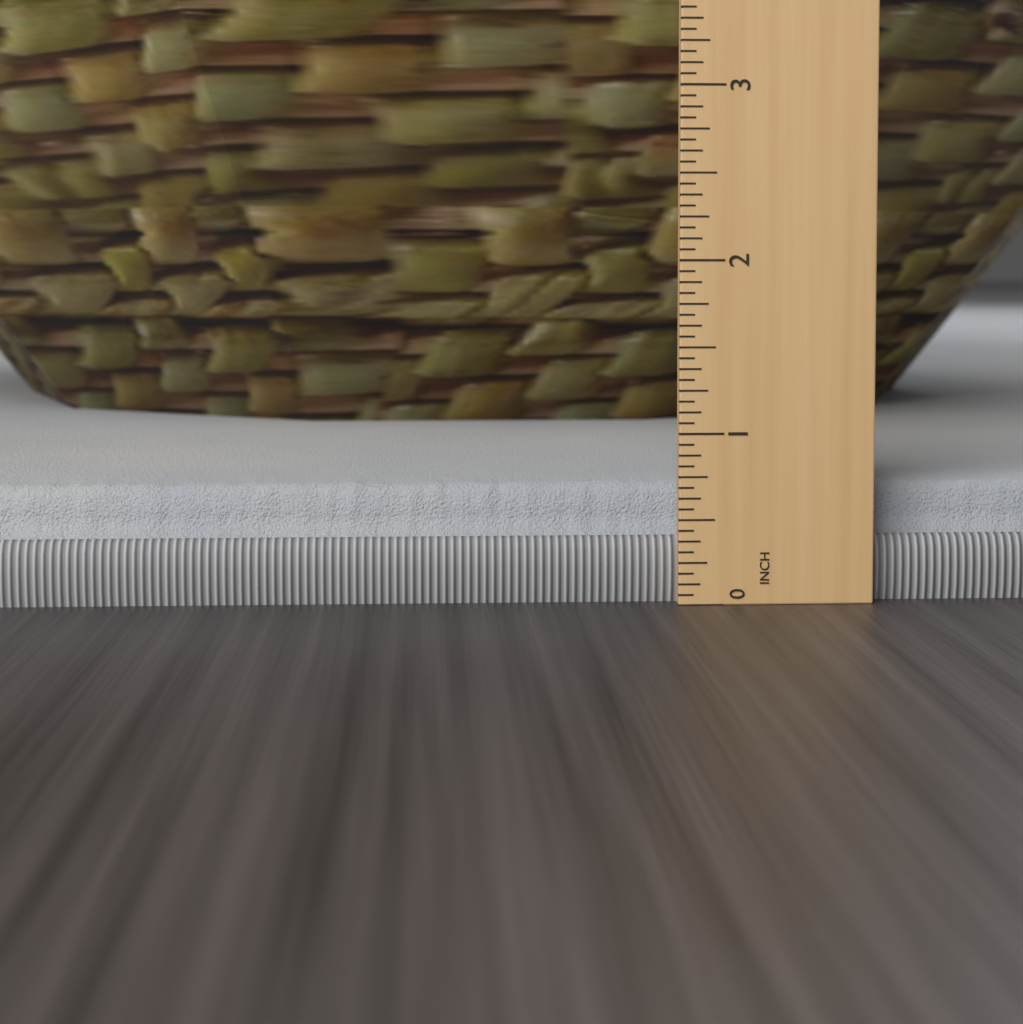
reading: 0.6875 in
